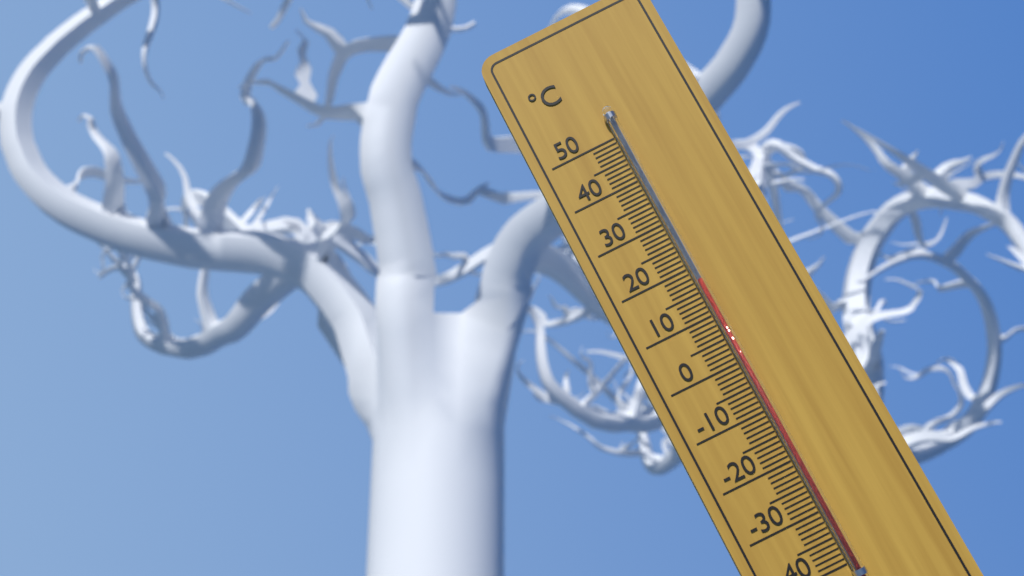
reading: 17 °C
